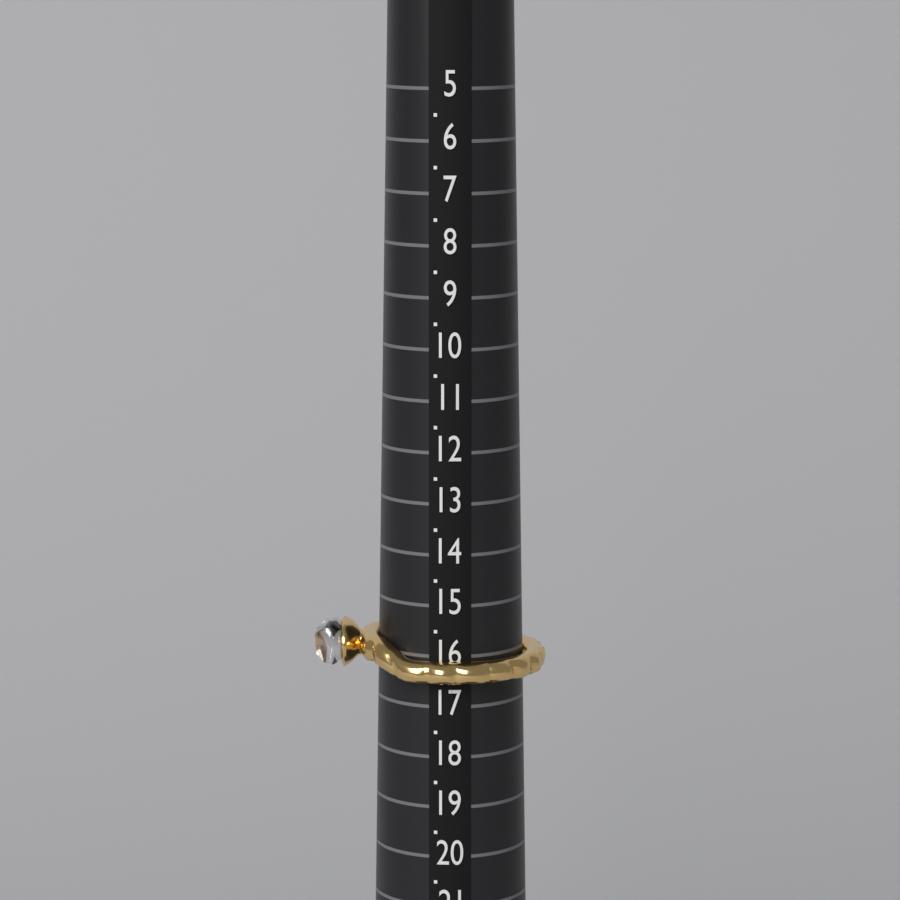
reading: 16.5 (no unit)
